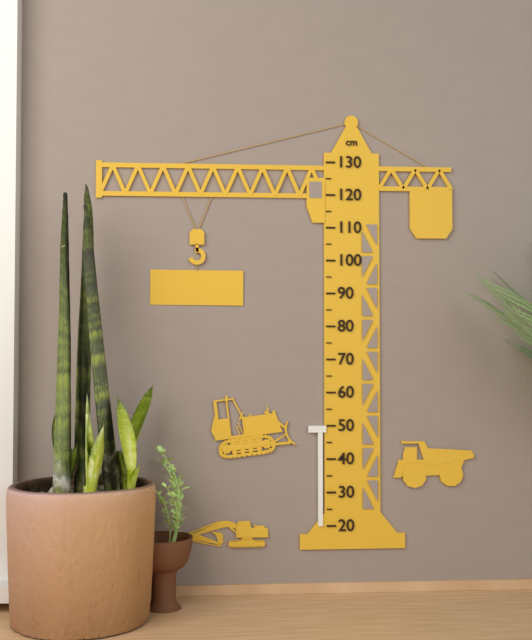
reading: 50 cm
